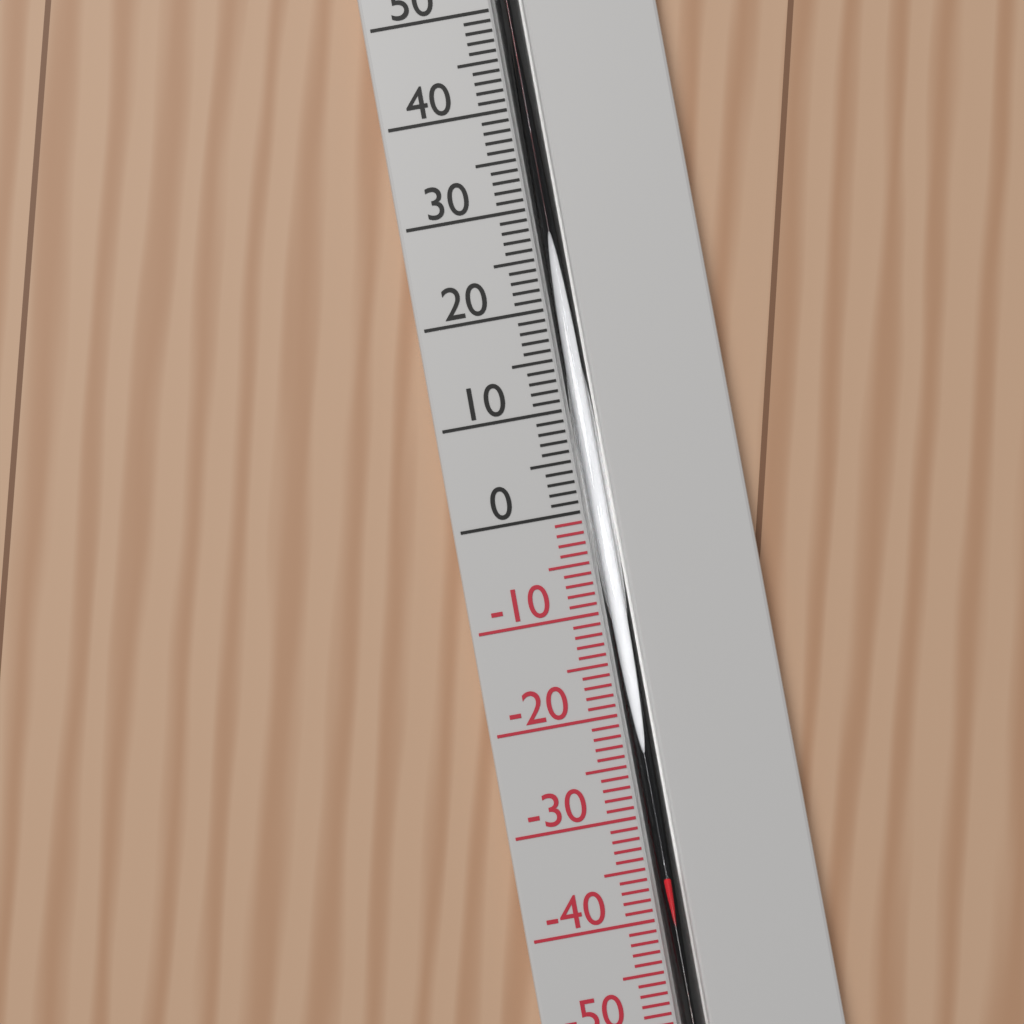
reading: -36 °C
